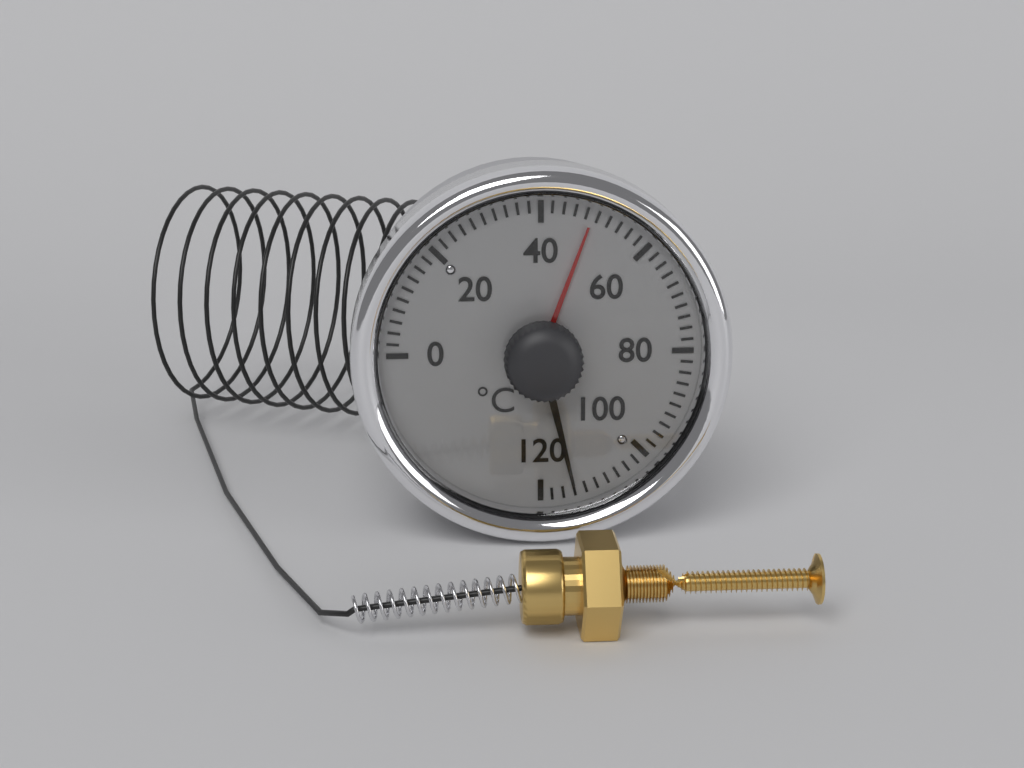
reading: 114 °C
